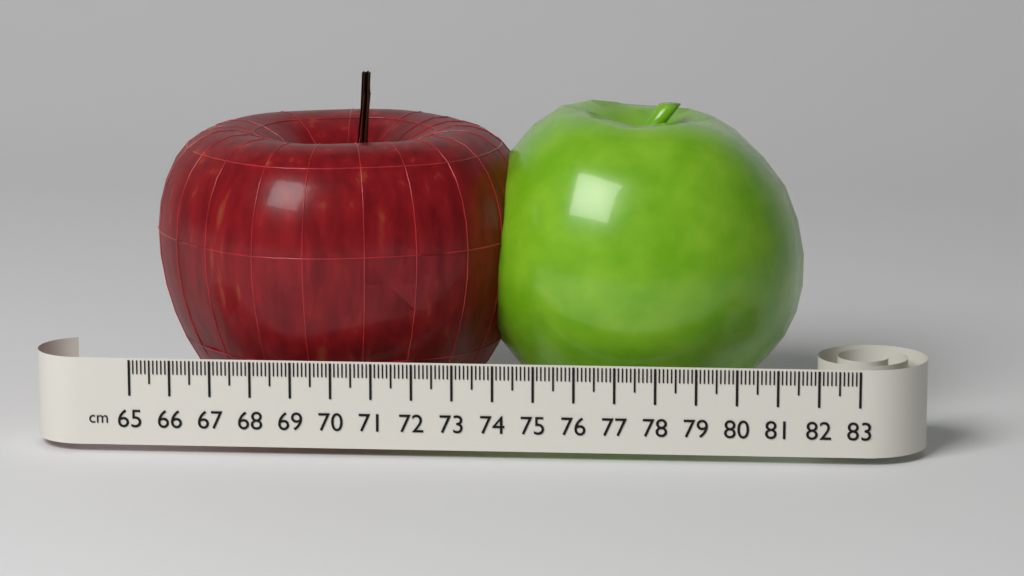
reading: 74.6 cm
